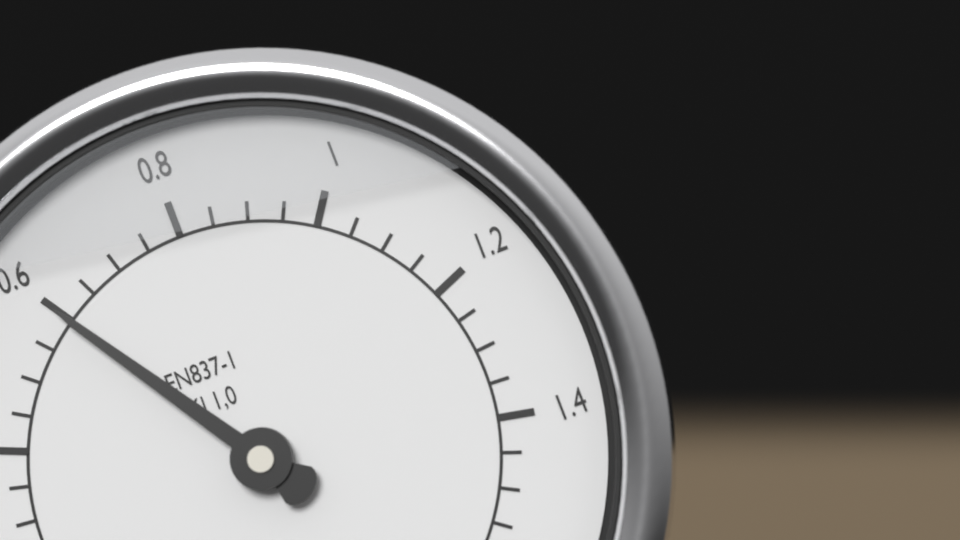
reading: 0.60 MPa
